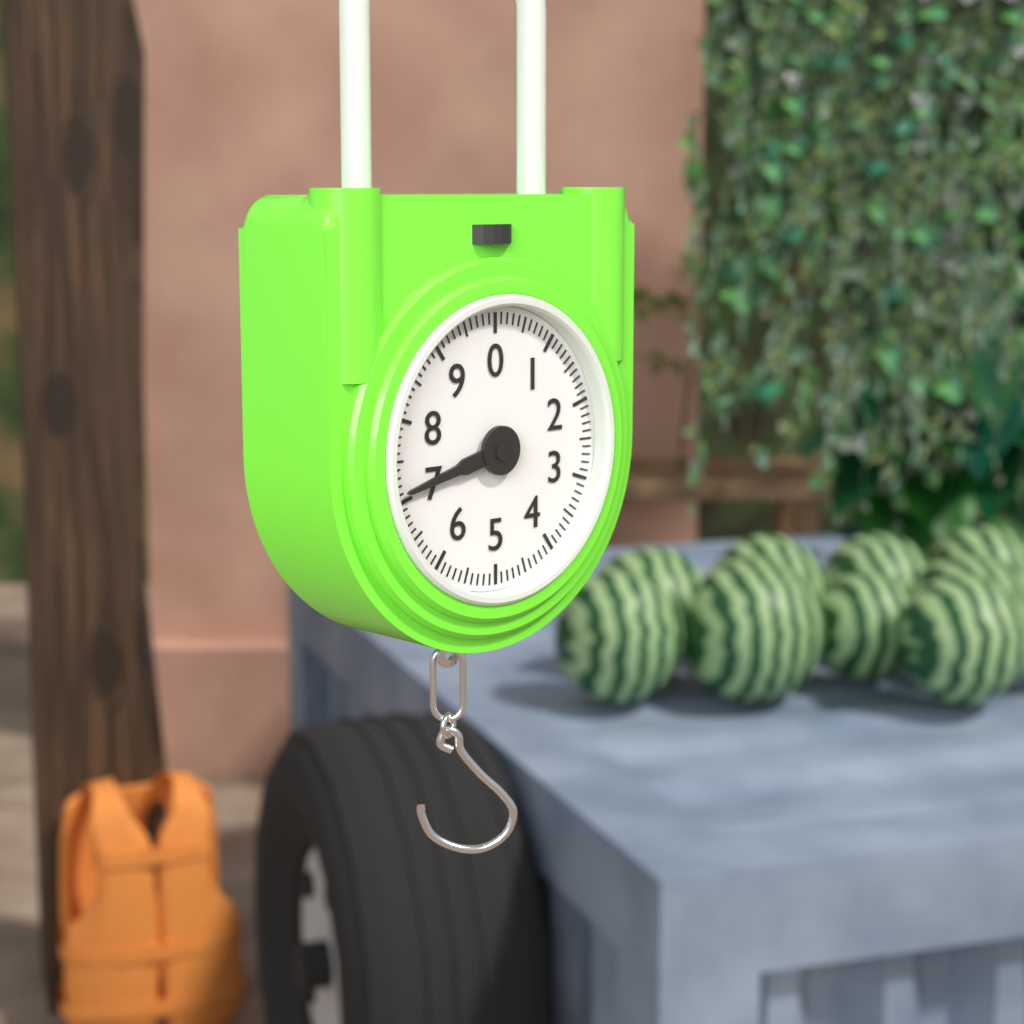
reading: 7.1 (no unit)
